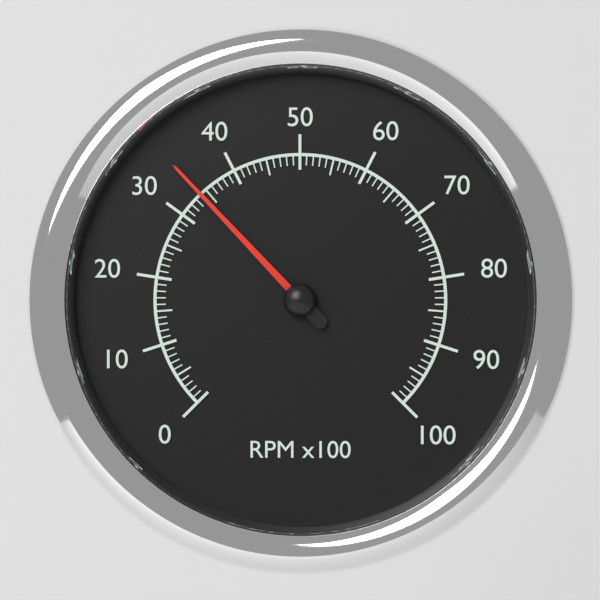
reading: 34 RPM x100
